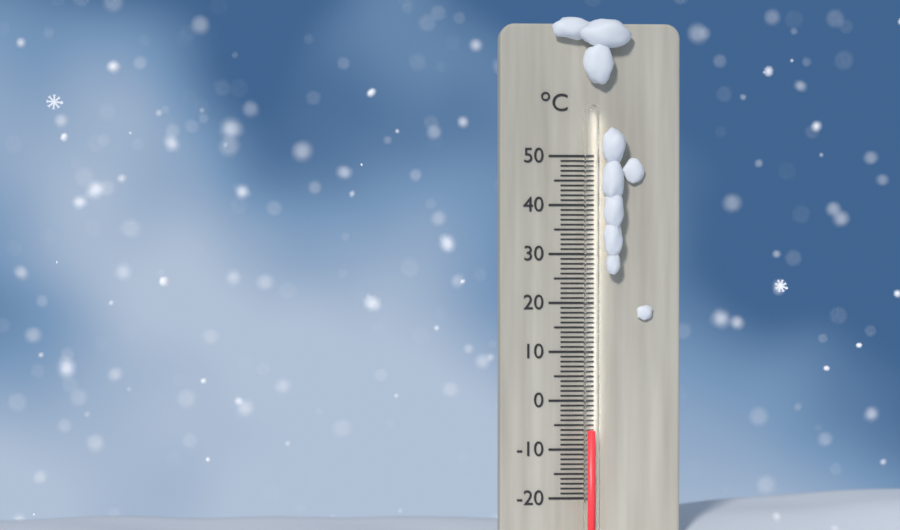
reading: -6 °C
